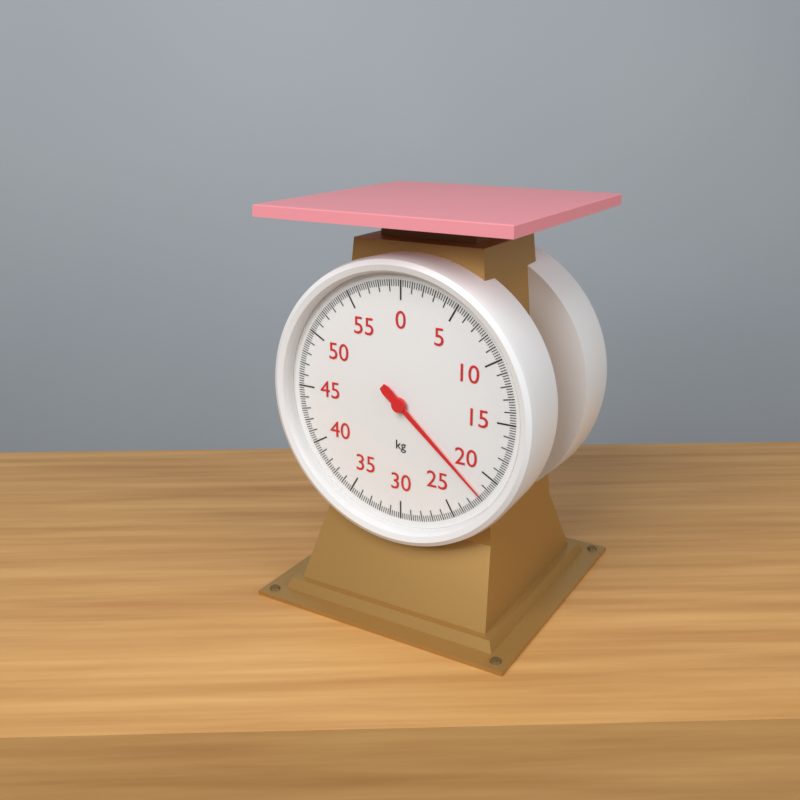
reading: 21.8 kg
